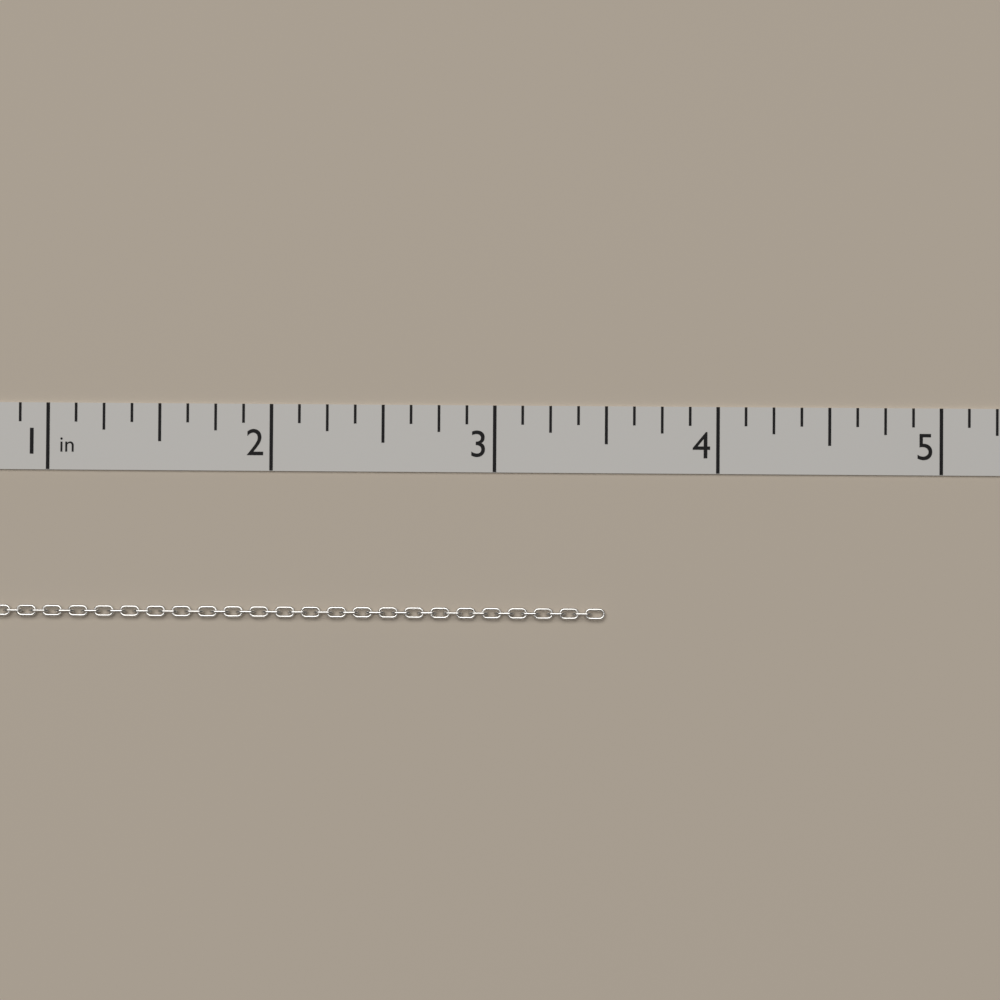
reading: 3.500 in
